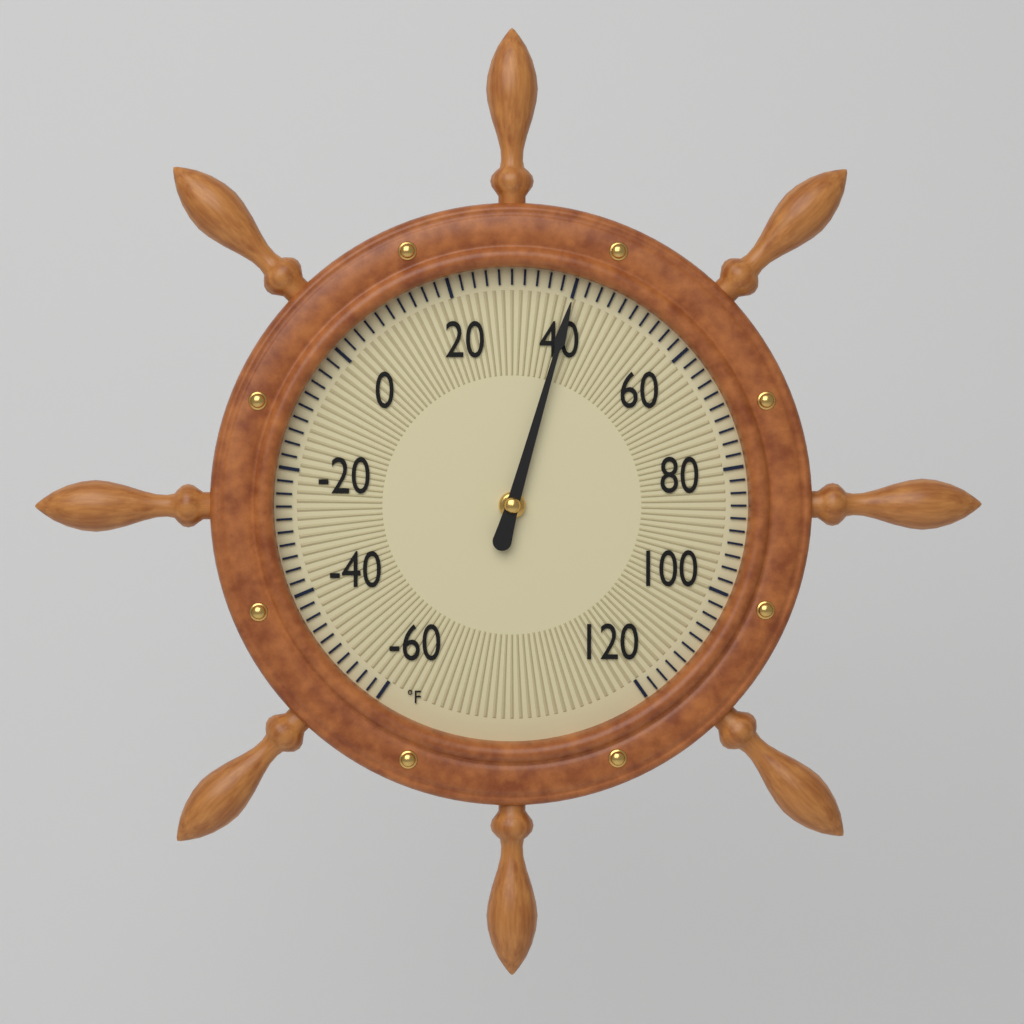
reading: 40 °F
